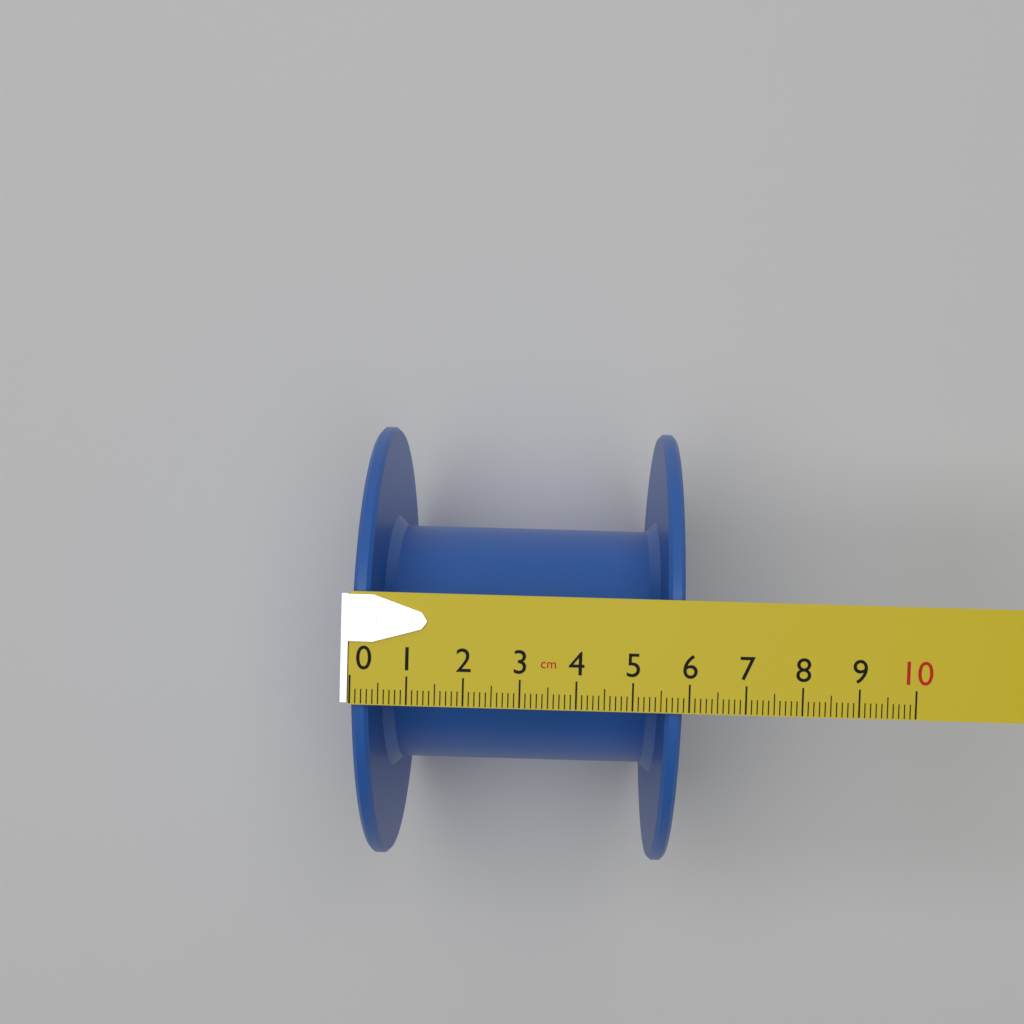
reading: 5.9 cm
